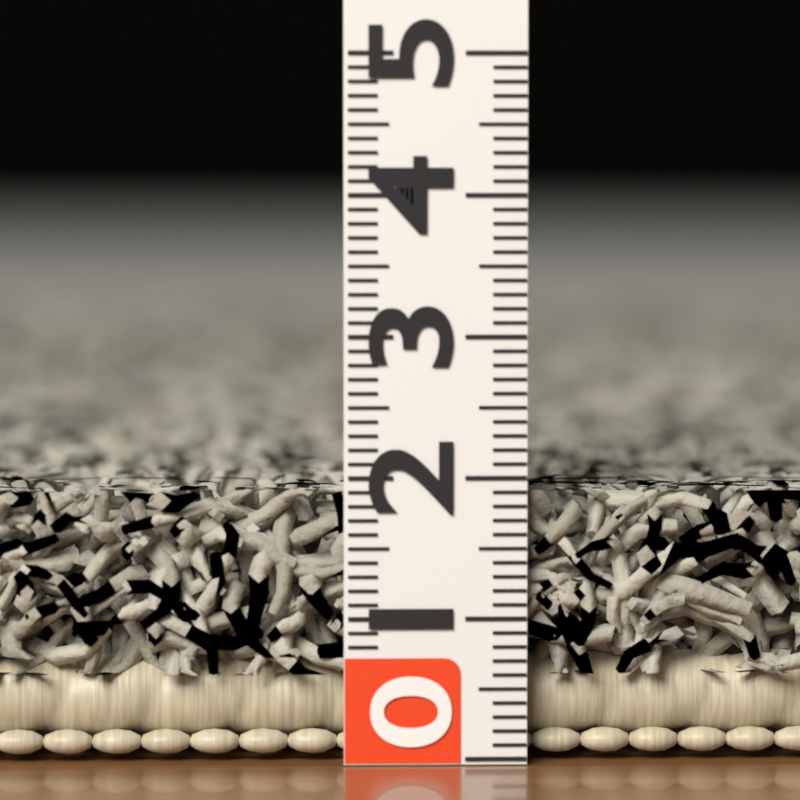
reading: 1.9 (no unit)
